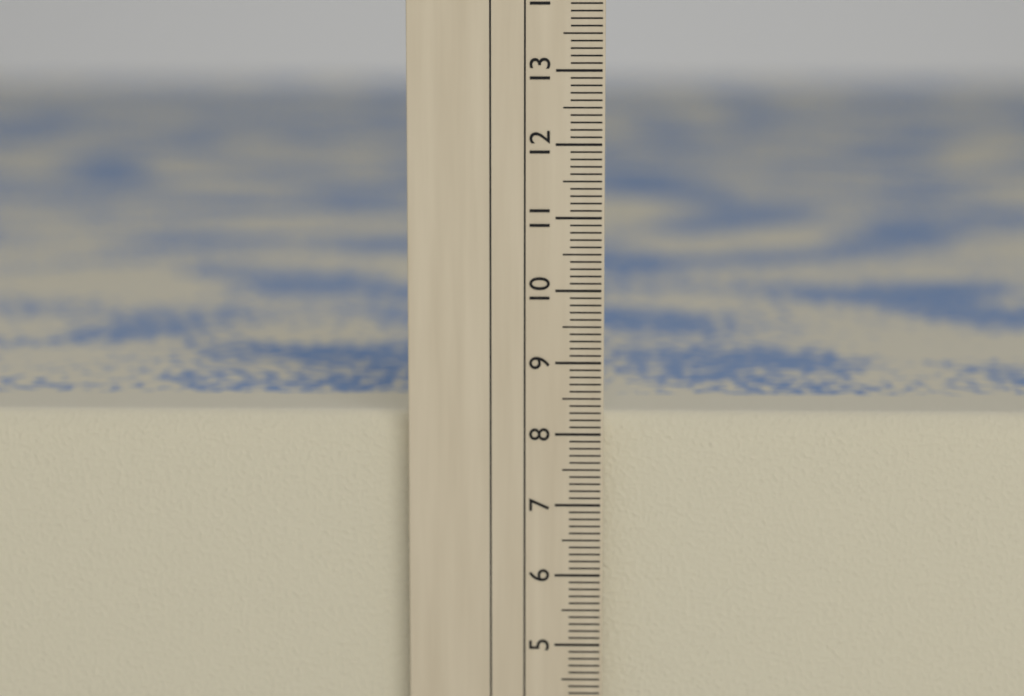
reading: 8.2 cm
